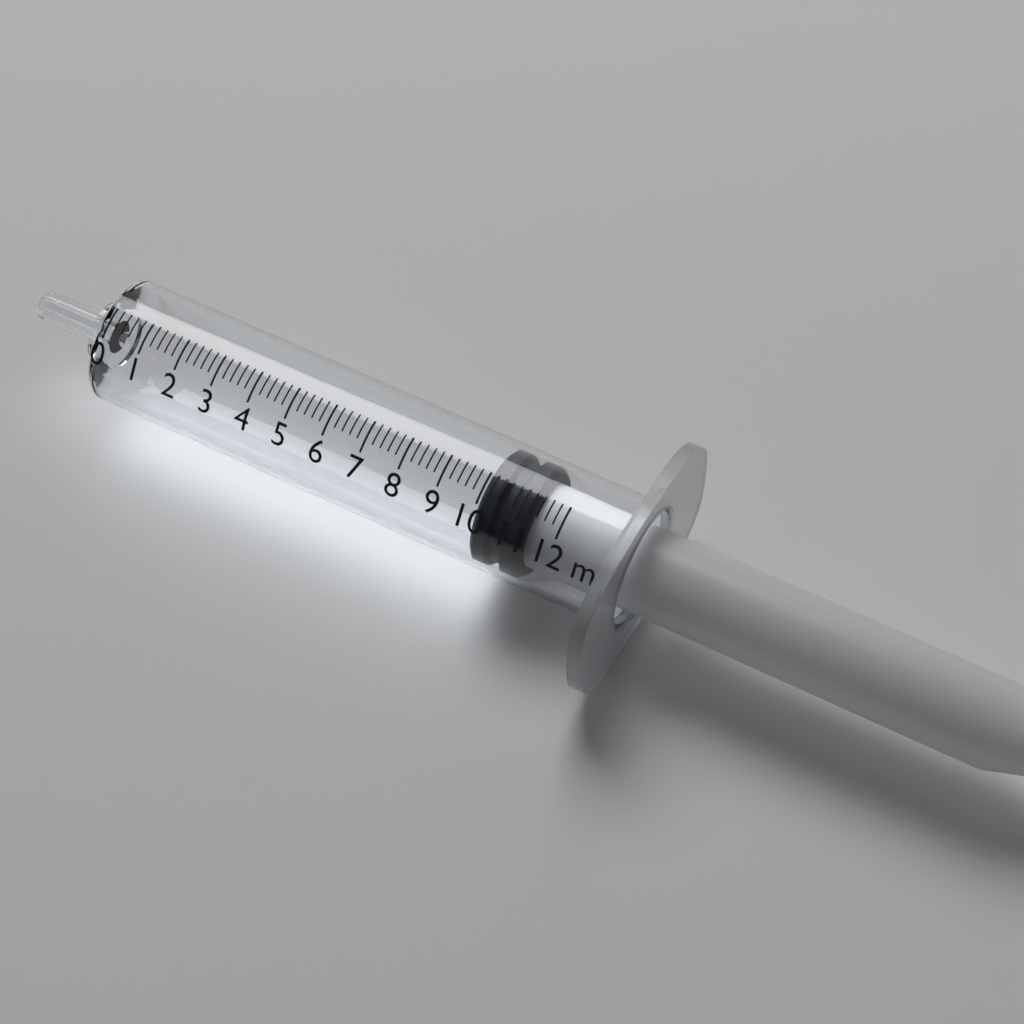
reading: 10.0 ml
